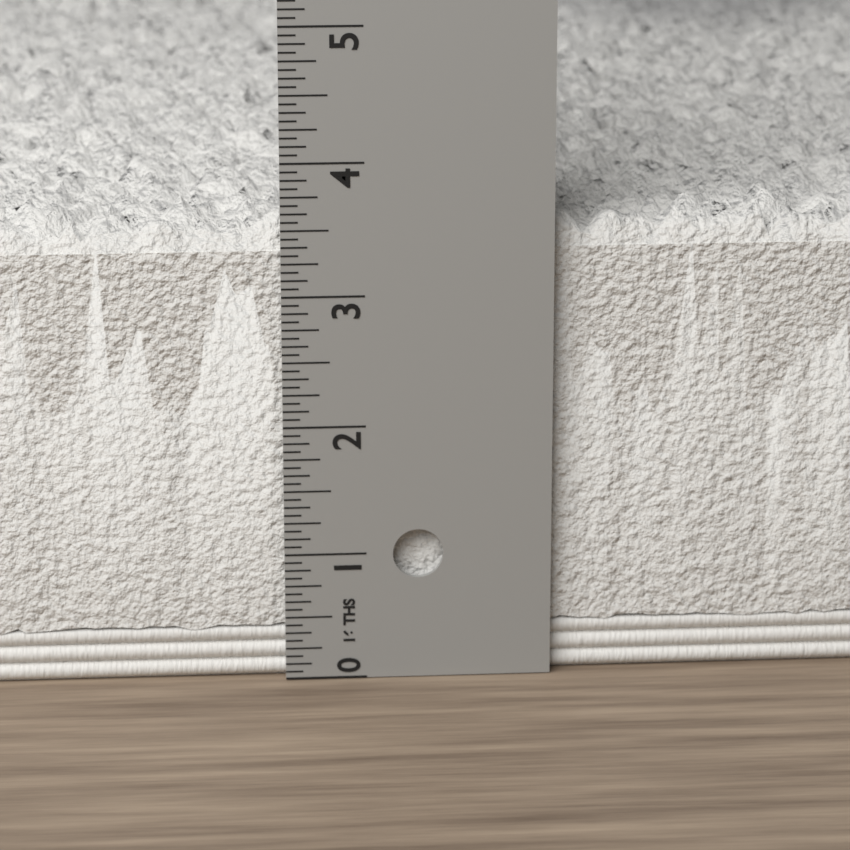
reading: 3.6875 in
